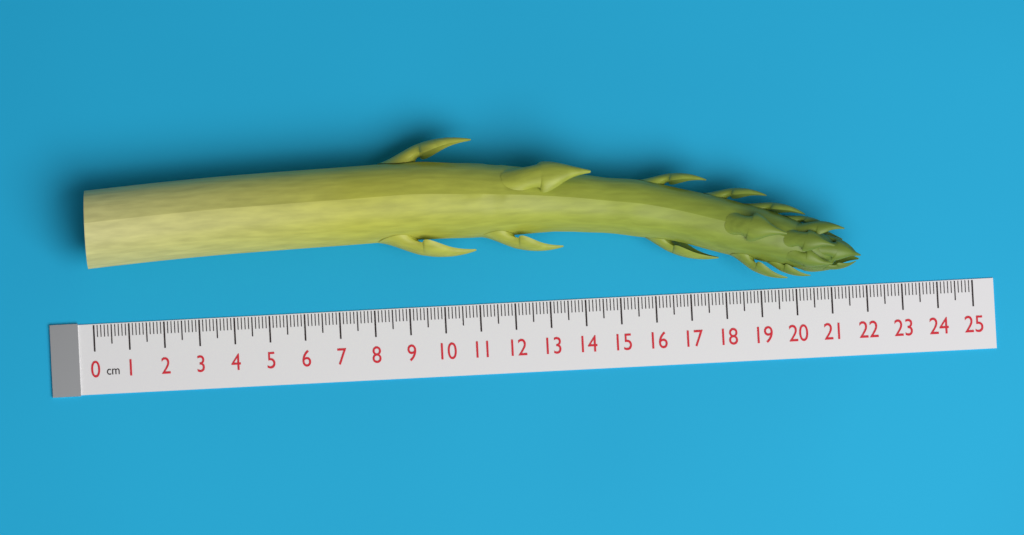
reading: 21.8 cm
